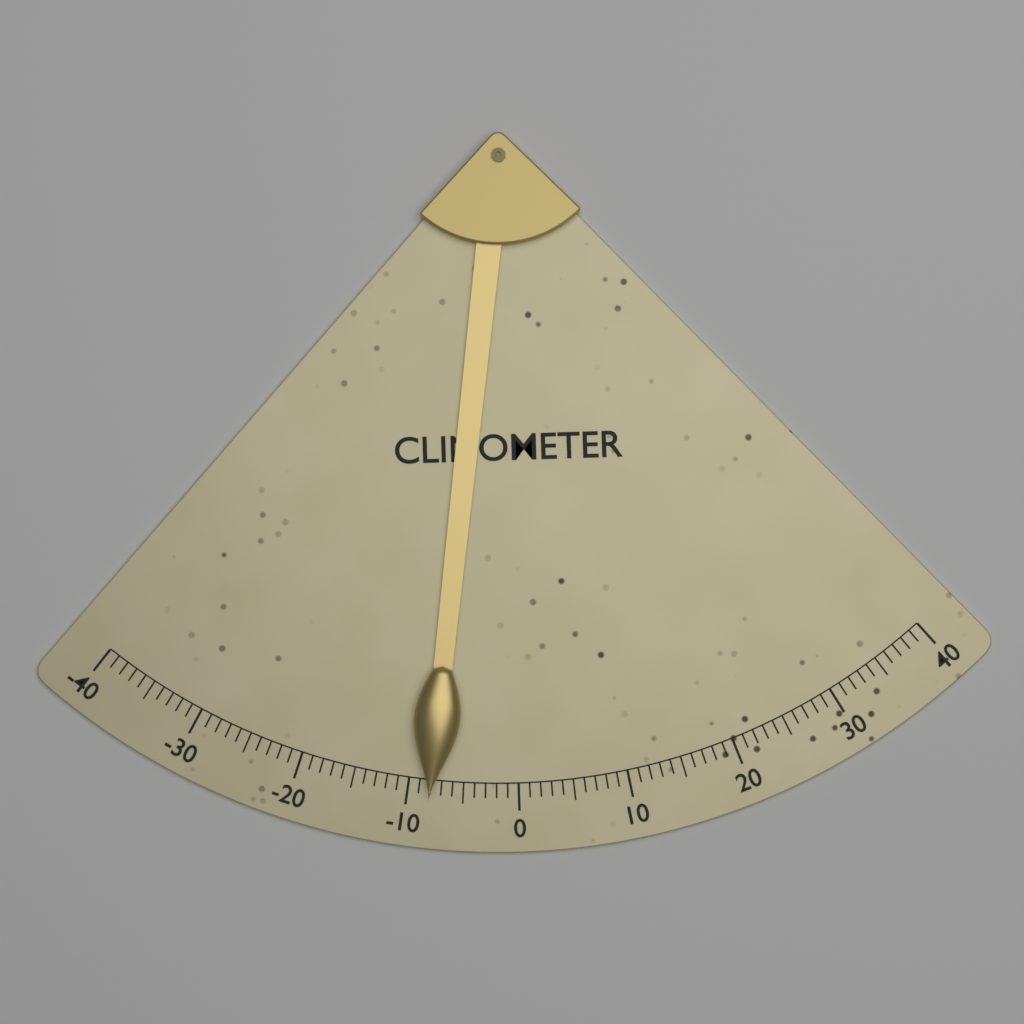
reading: -8 (no unit)
